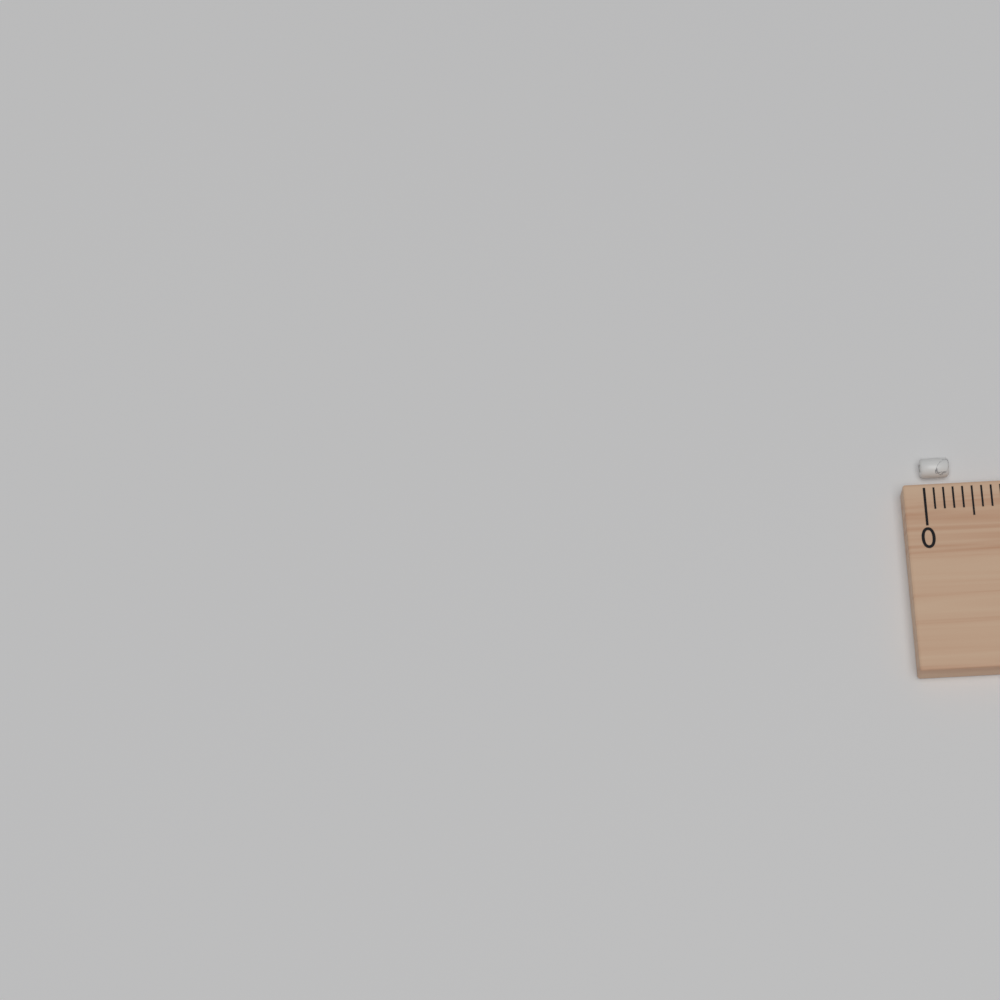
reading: 0.3 cm
